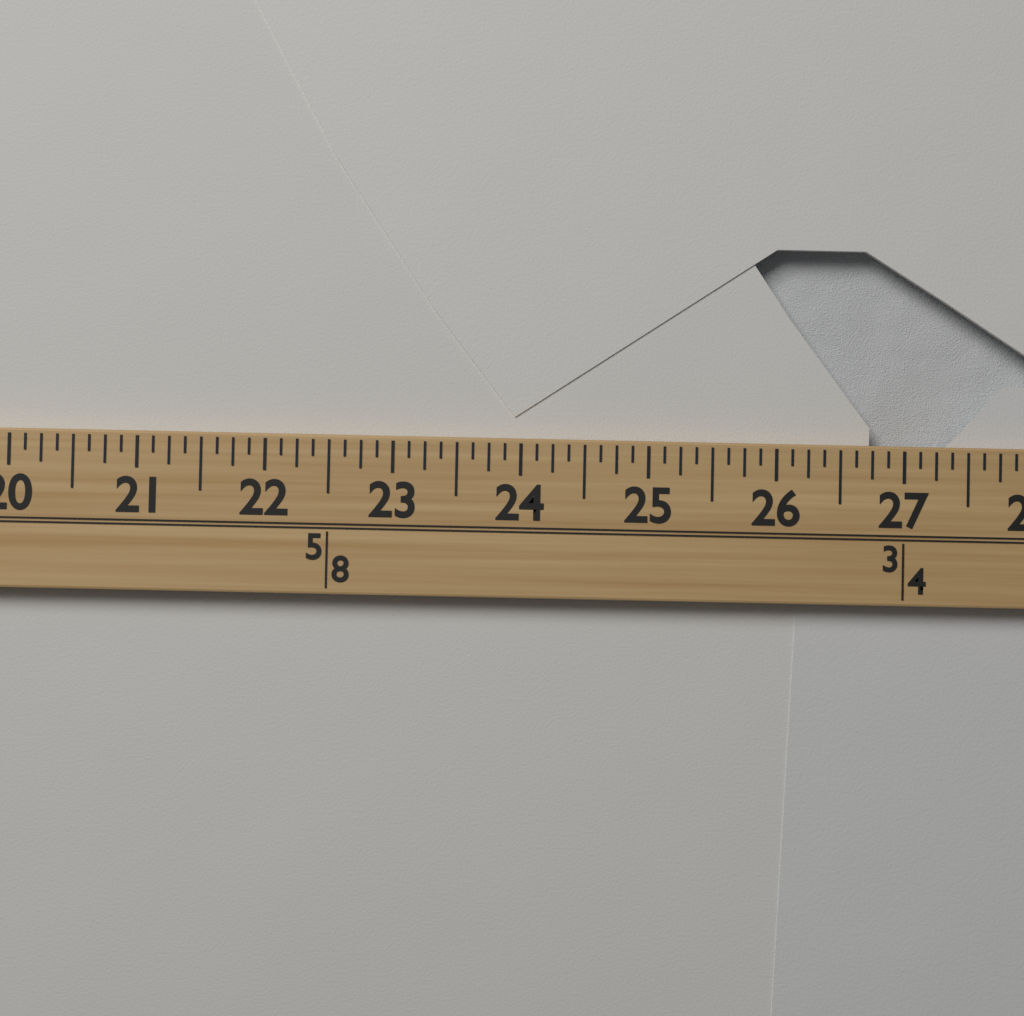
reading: 26.750 (no unit)
